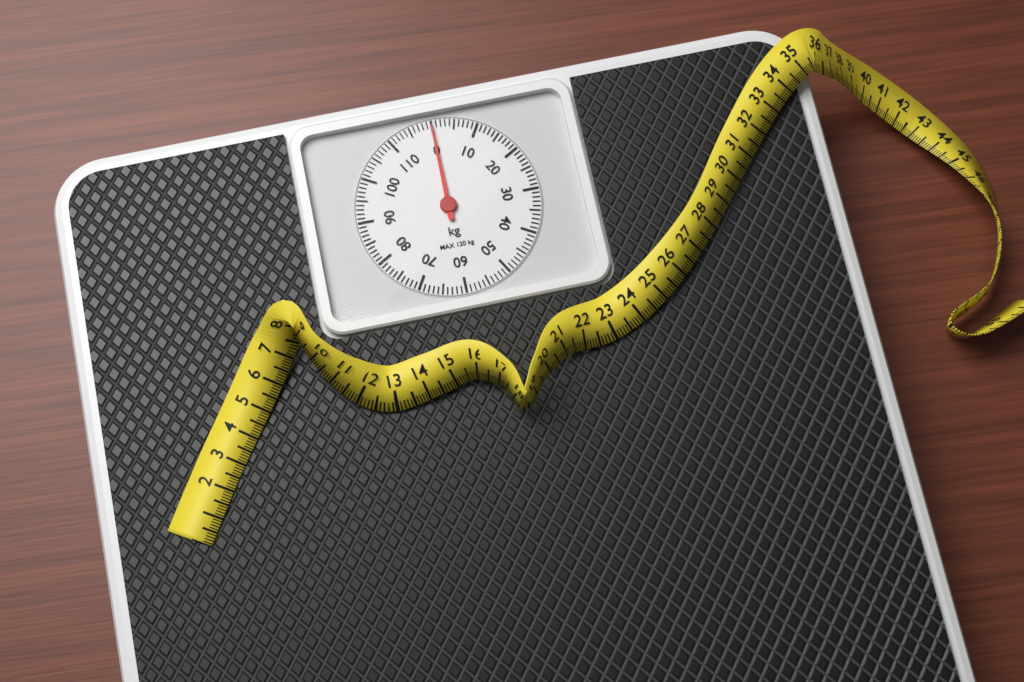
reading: 0 kg
